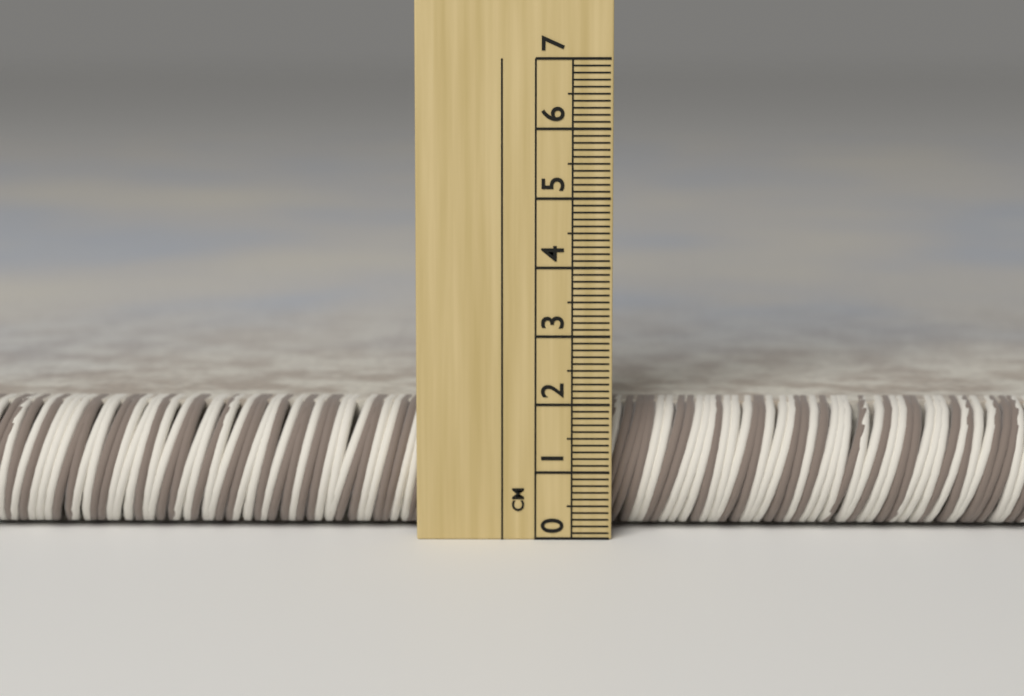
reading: 1.9 cm
